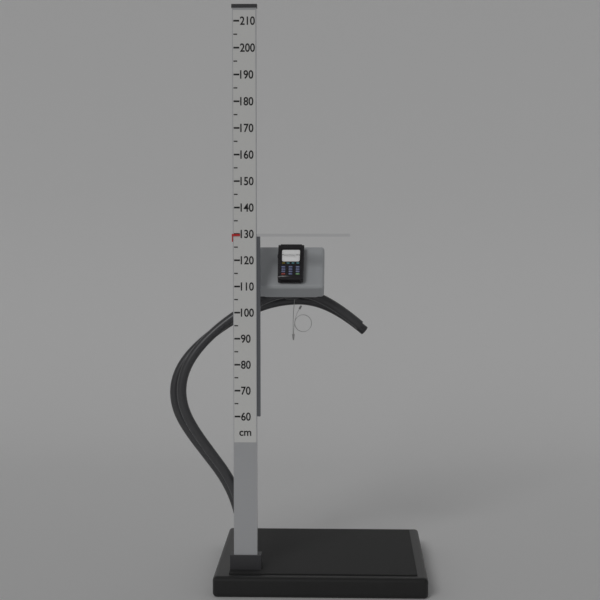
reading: 130 cm
